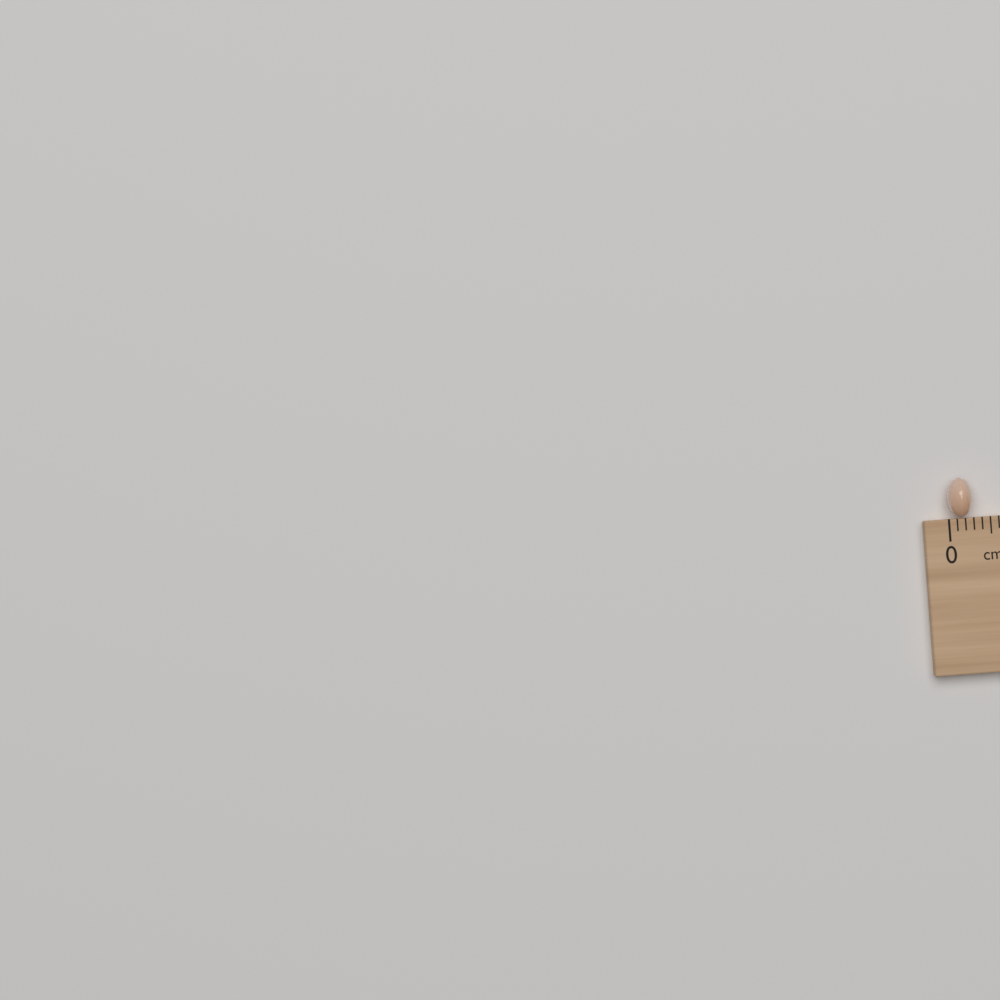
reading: 0.3 cm
